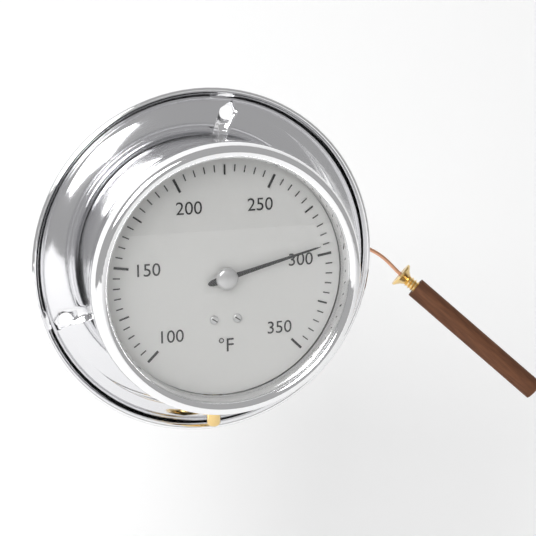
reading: 295 °F
